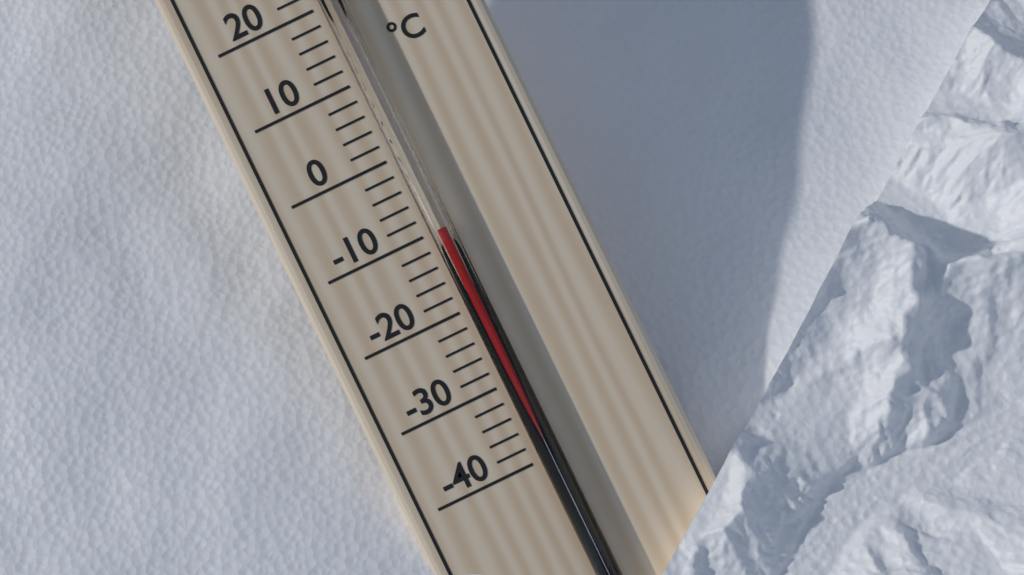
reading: -10 °C
